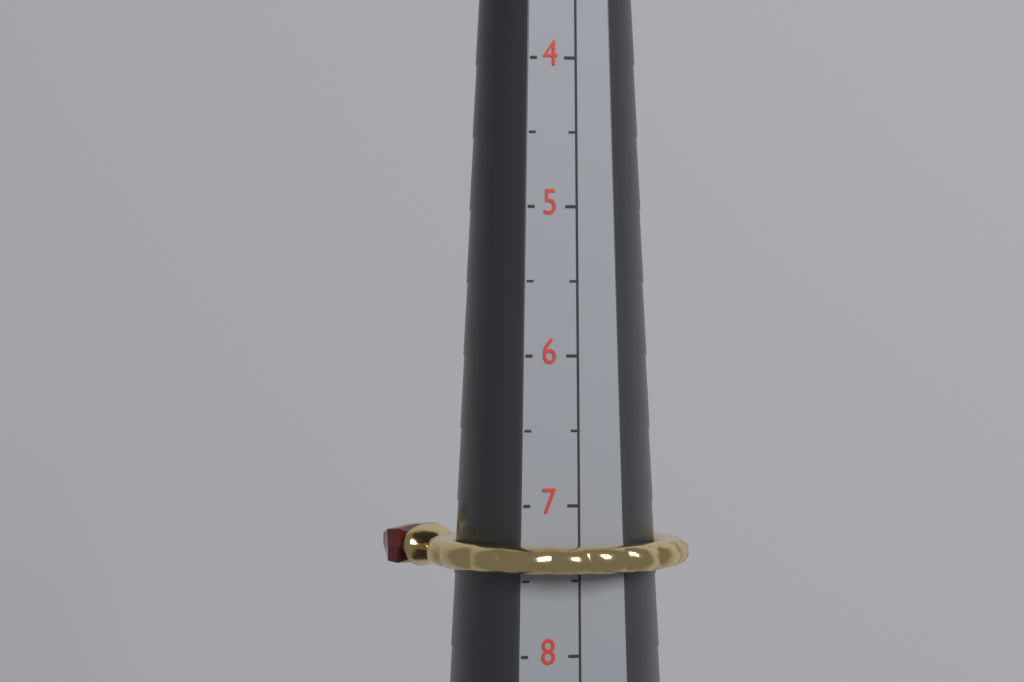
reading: 7.5 (no unit)
